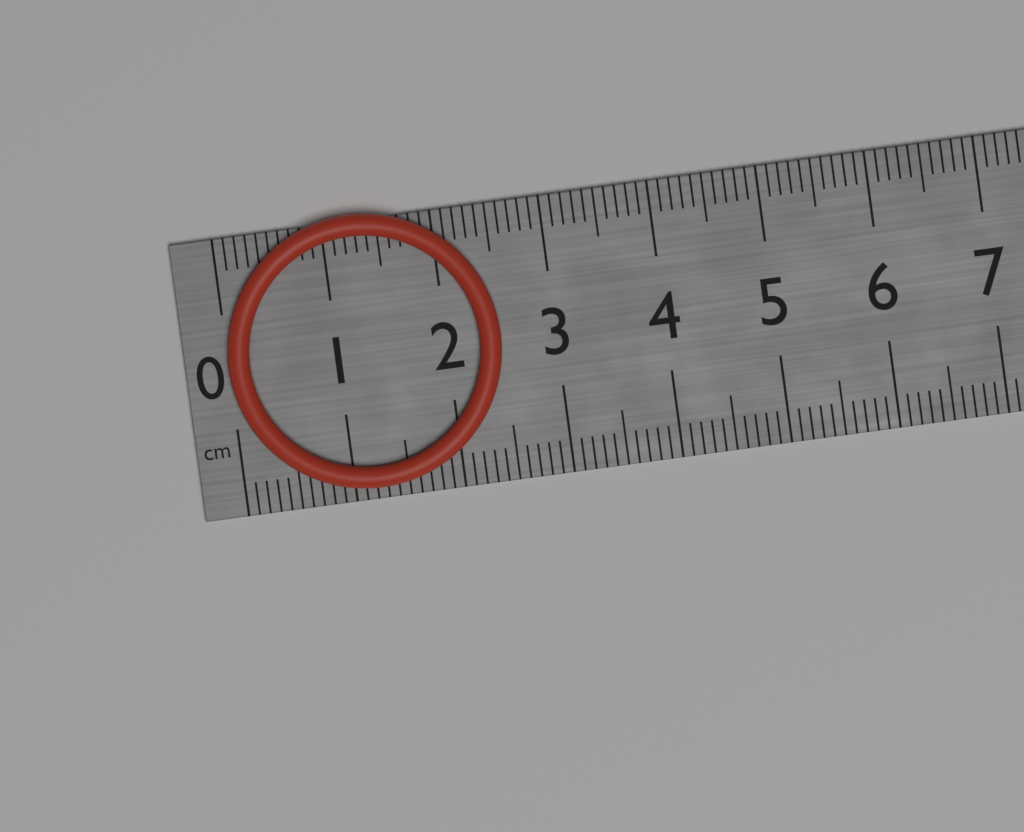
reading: 2.5 cm
